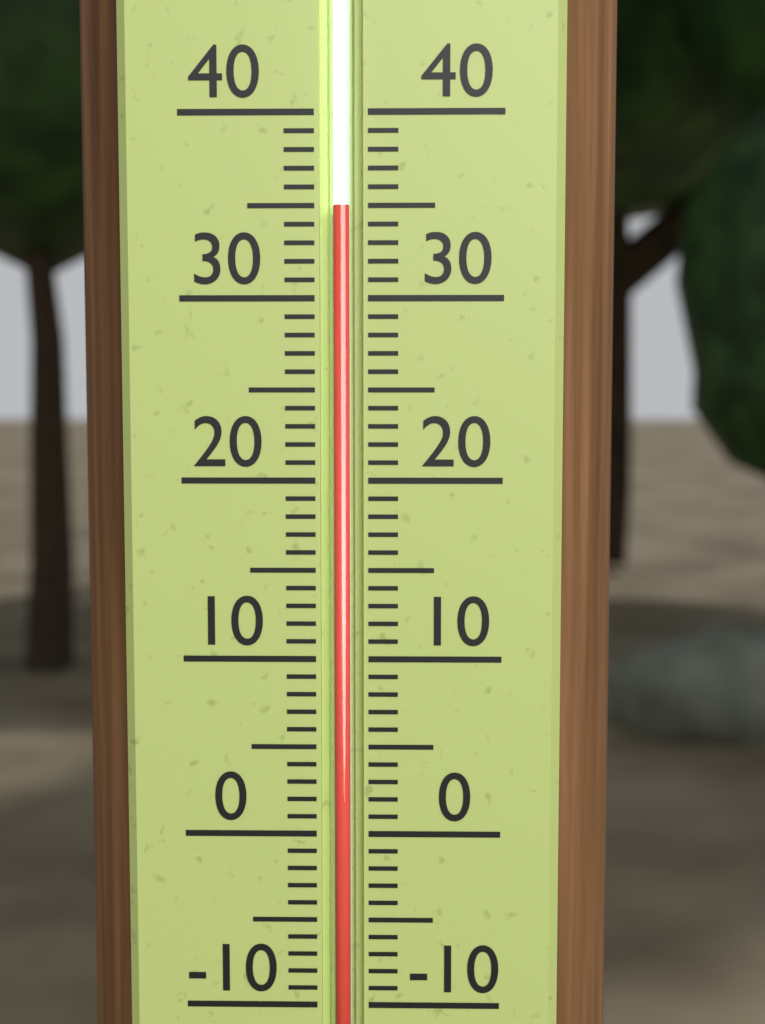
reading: 35 (no unit)
